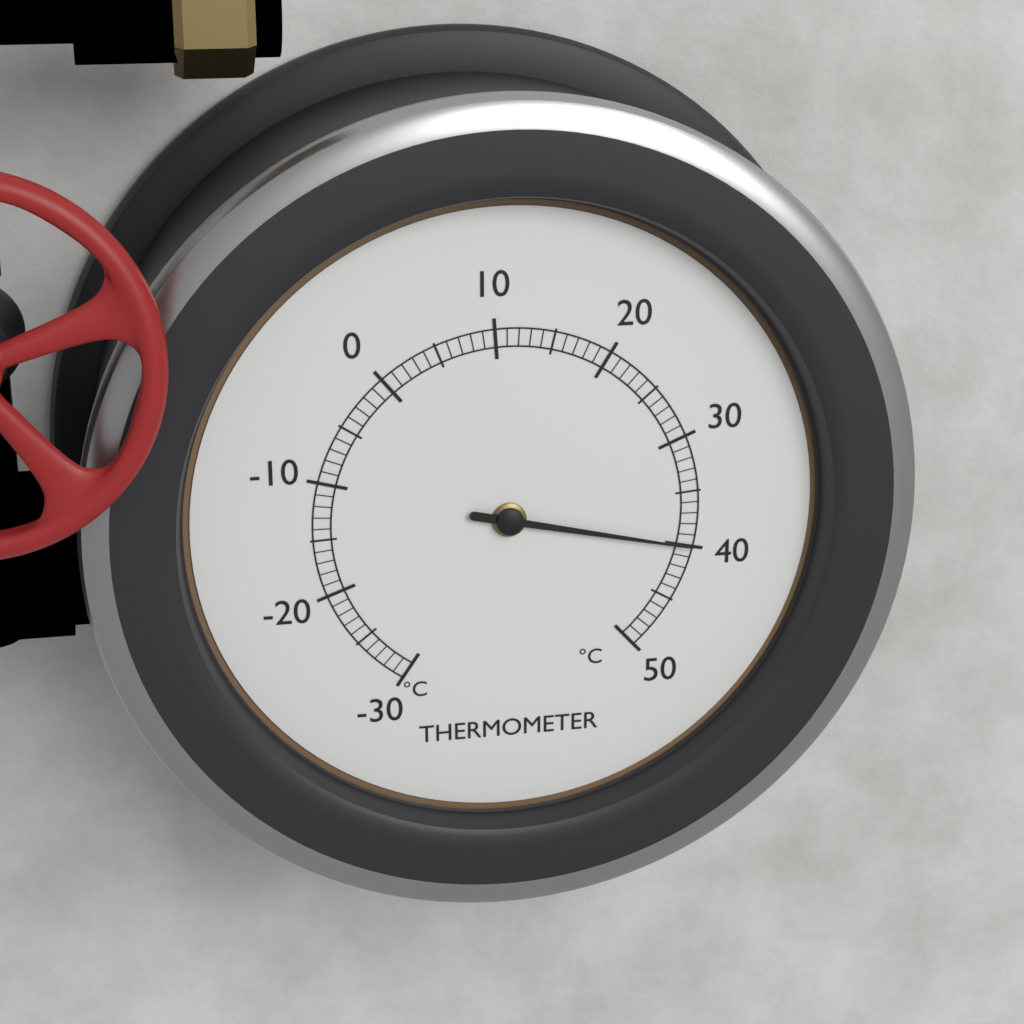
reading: 40 °C
